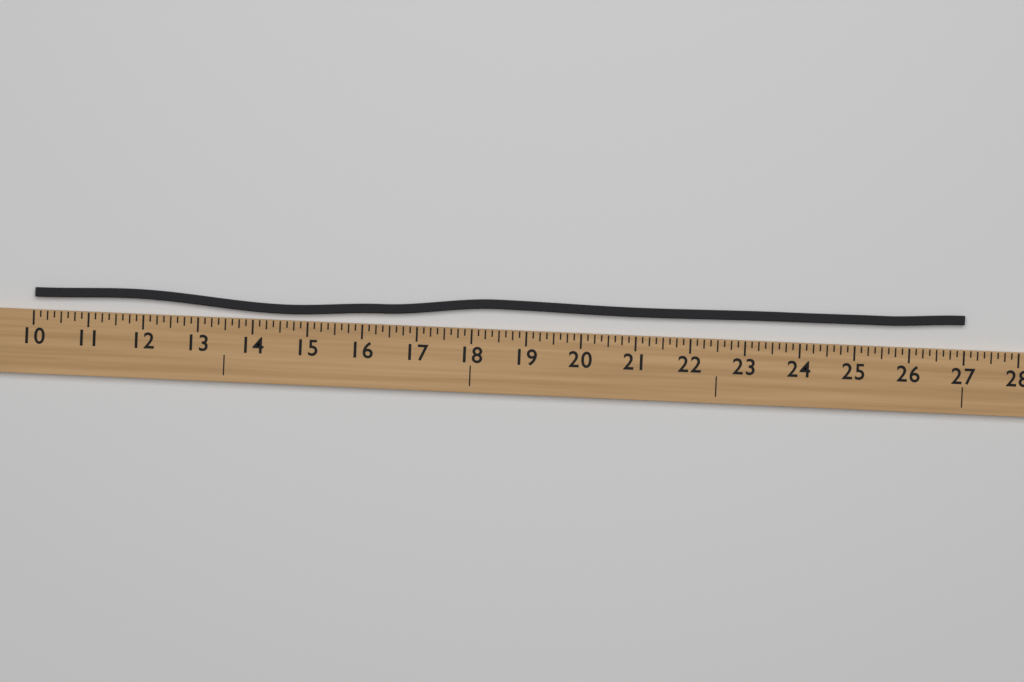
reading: 27.000 (no unit)
